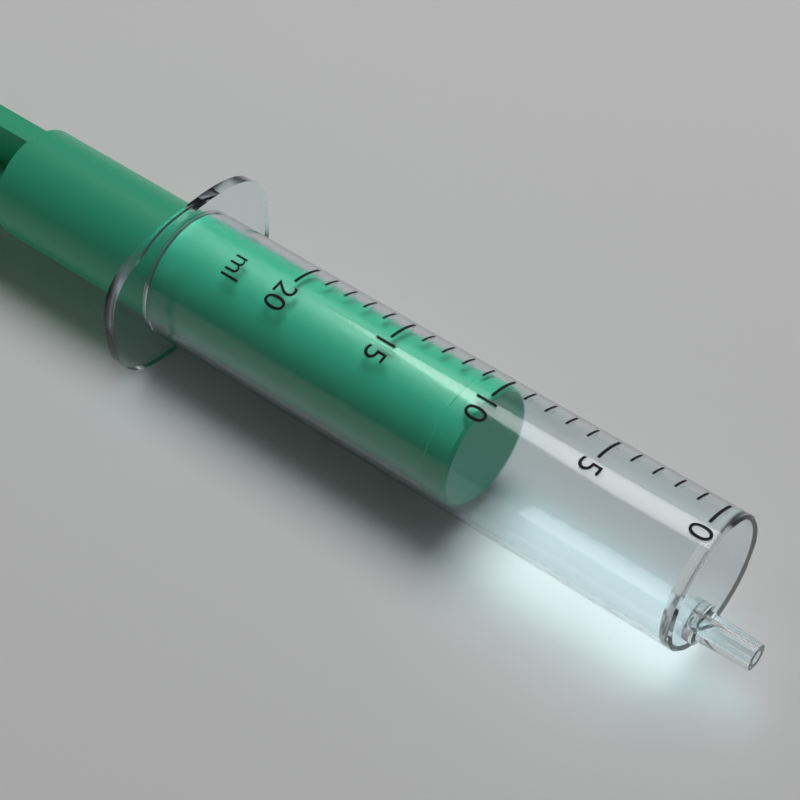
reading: 10 ml
